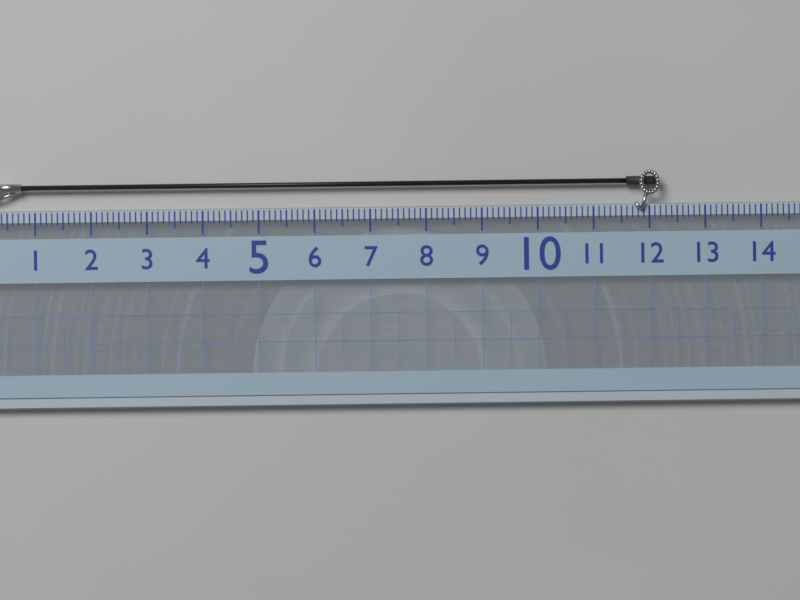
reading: 12.2 (no unit)
